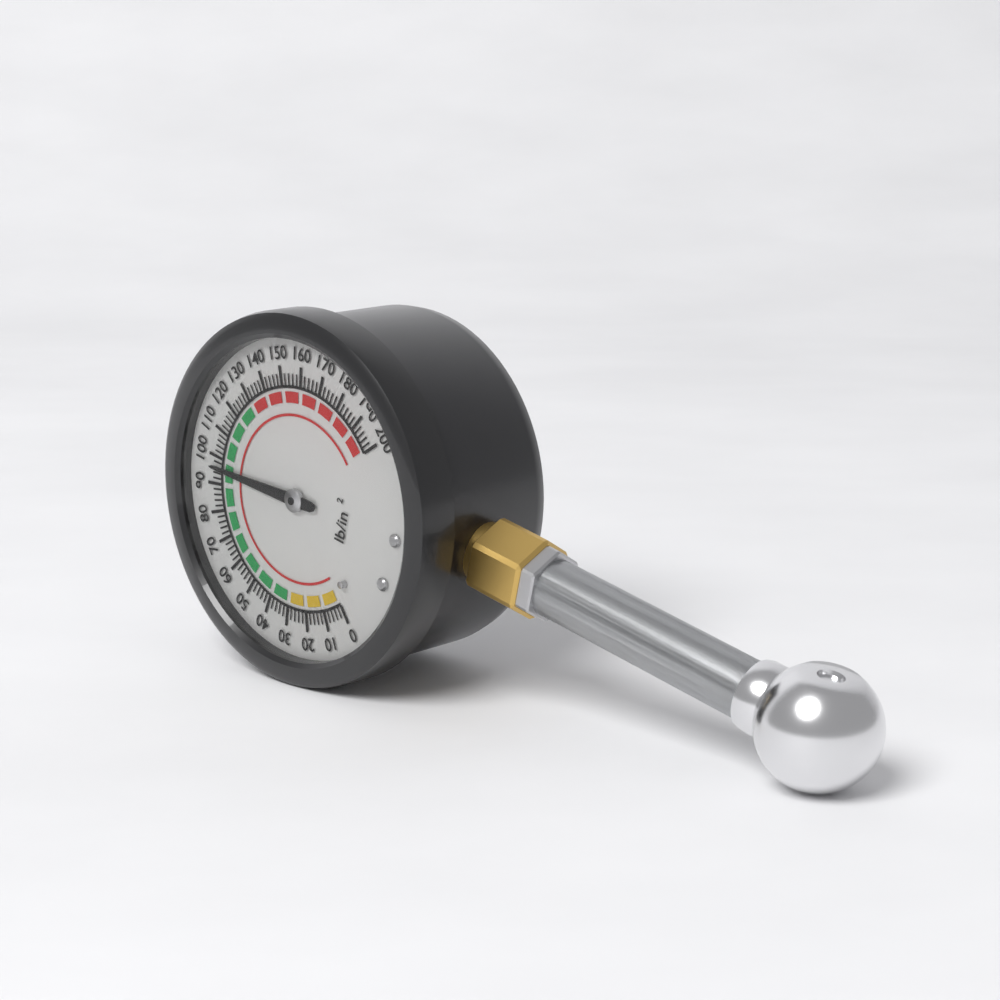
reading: 96 psi
